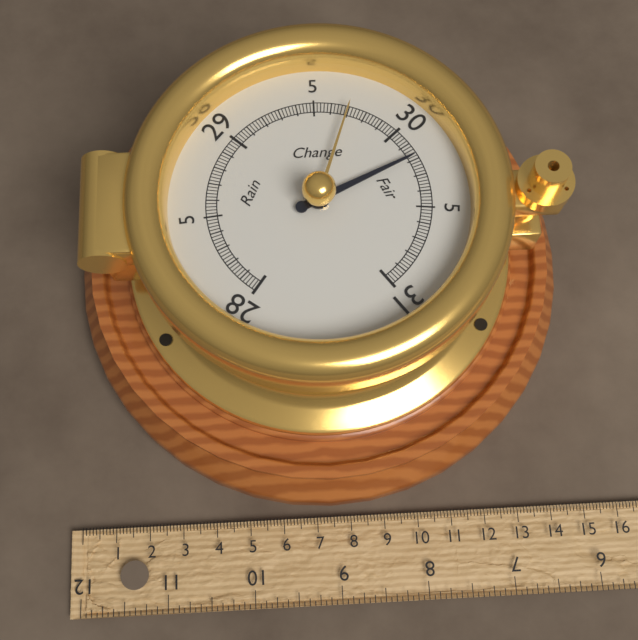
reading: 30.18 inHg
